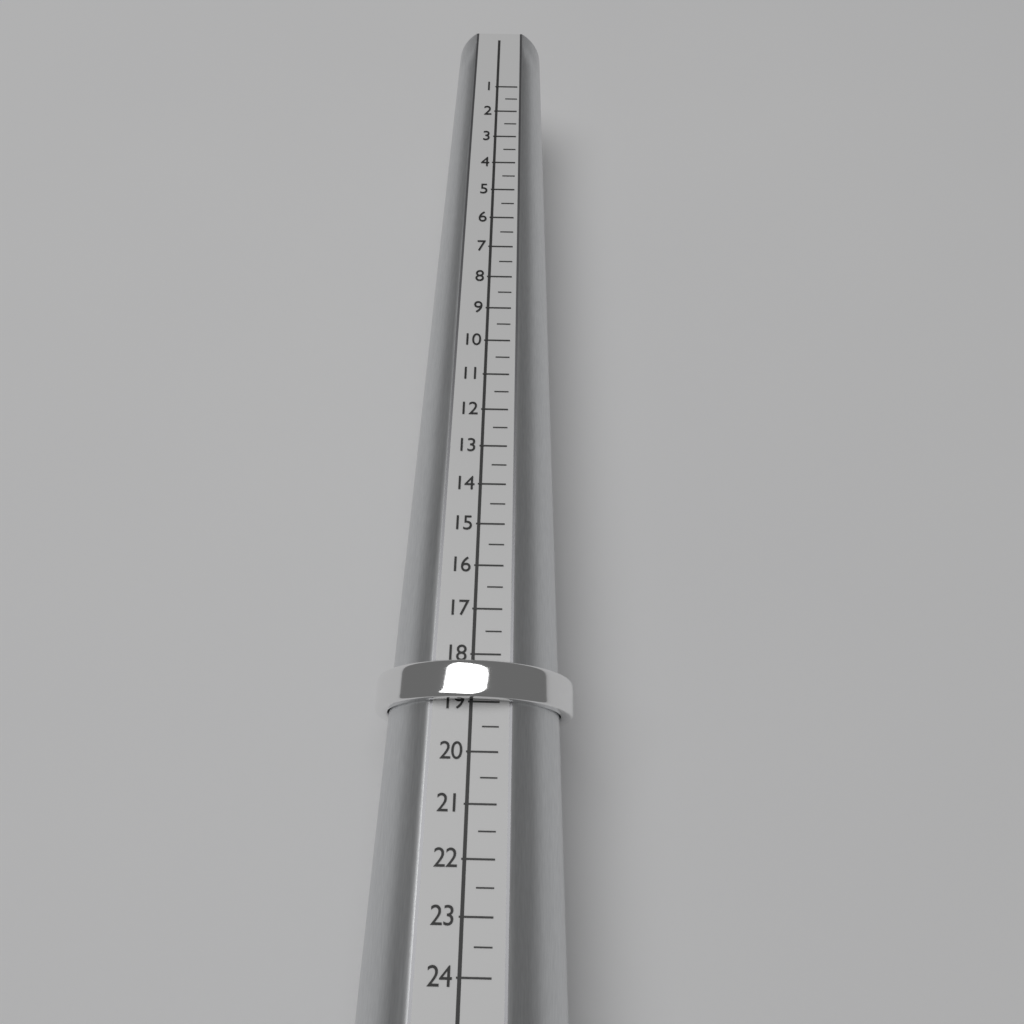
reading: 19.0 (no unit)
